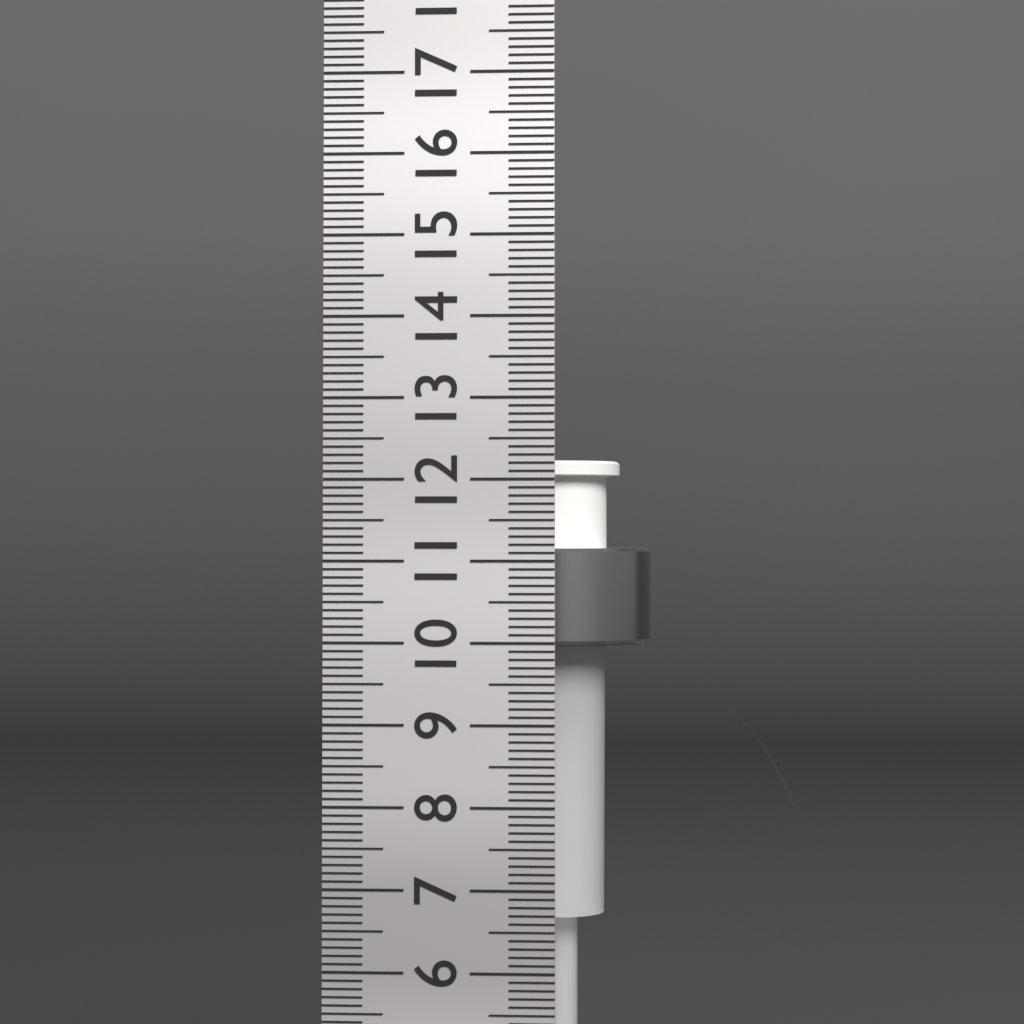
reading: 12.3 cm
